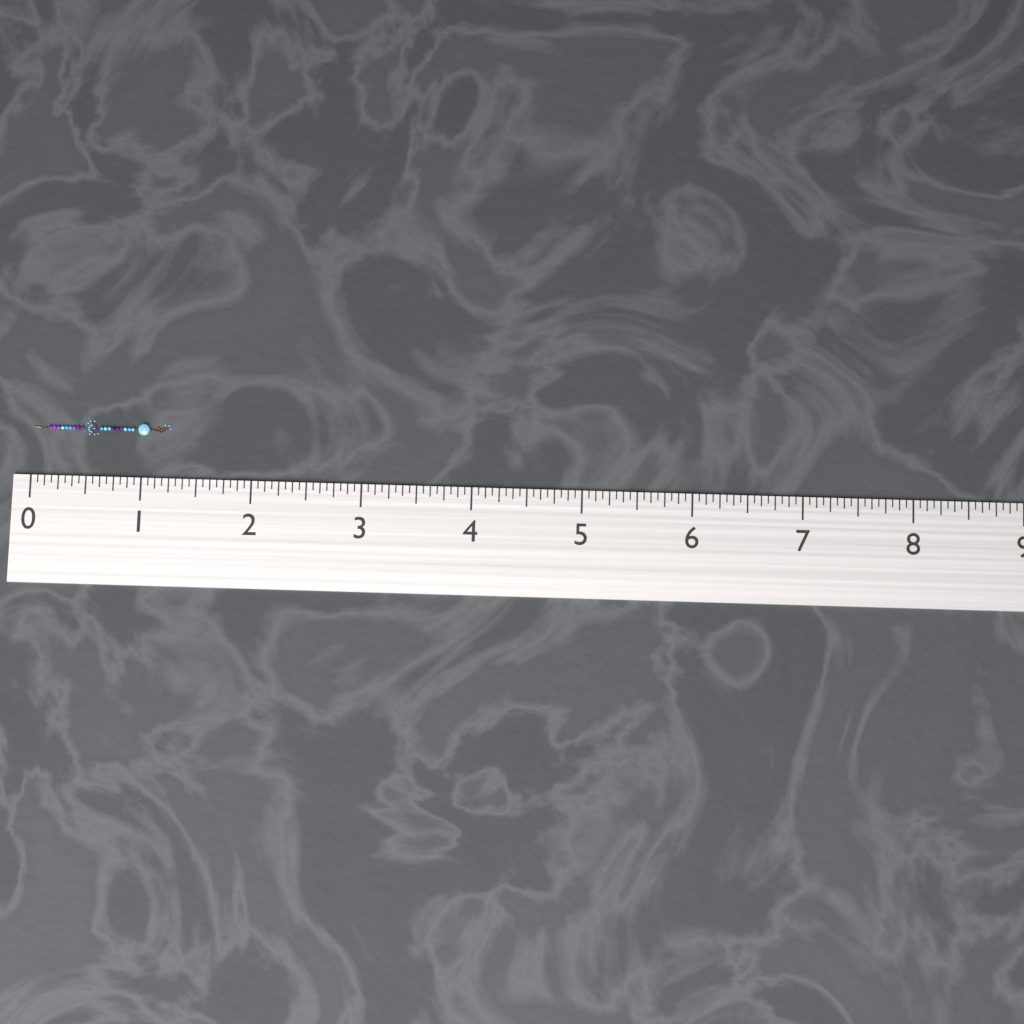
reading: 1.2500 (no unit)
